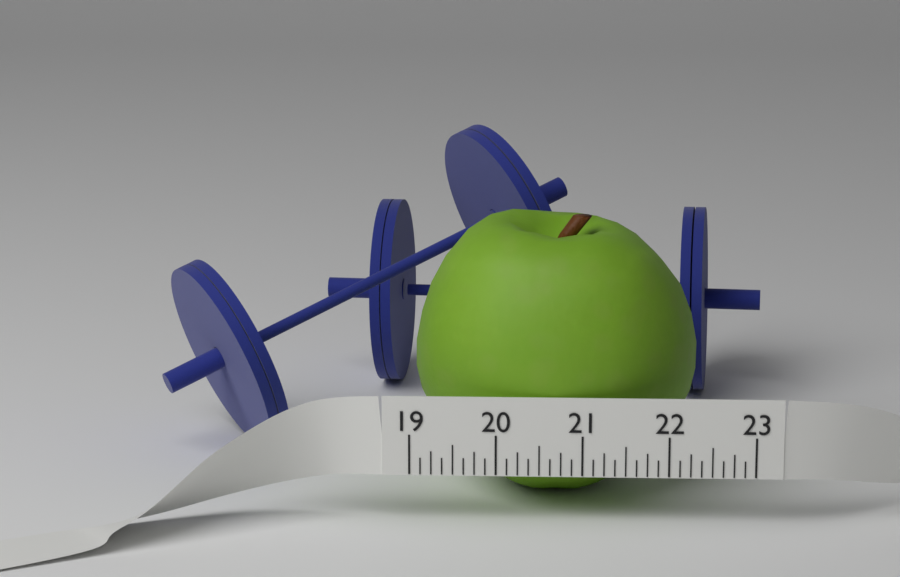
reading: 22.375 (no unit)
